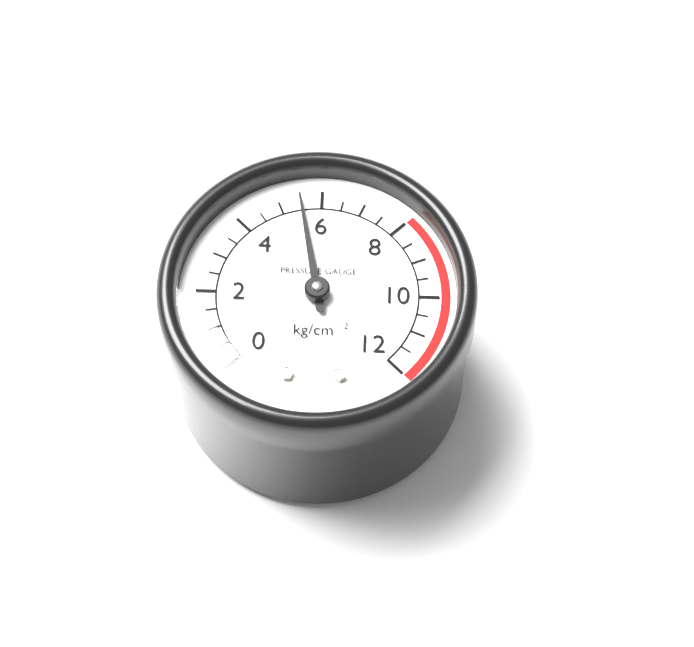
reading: 5.5 kg/cm²
